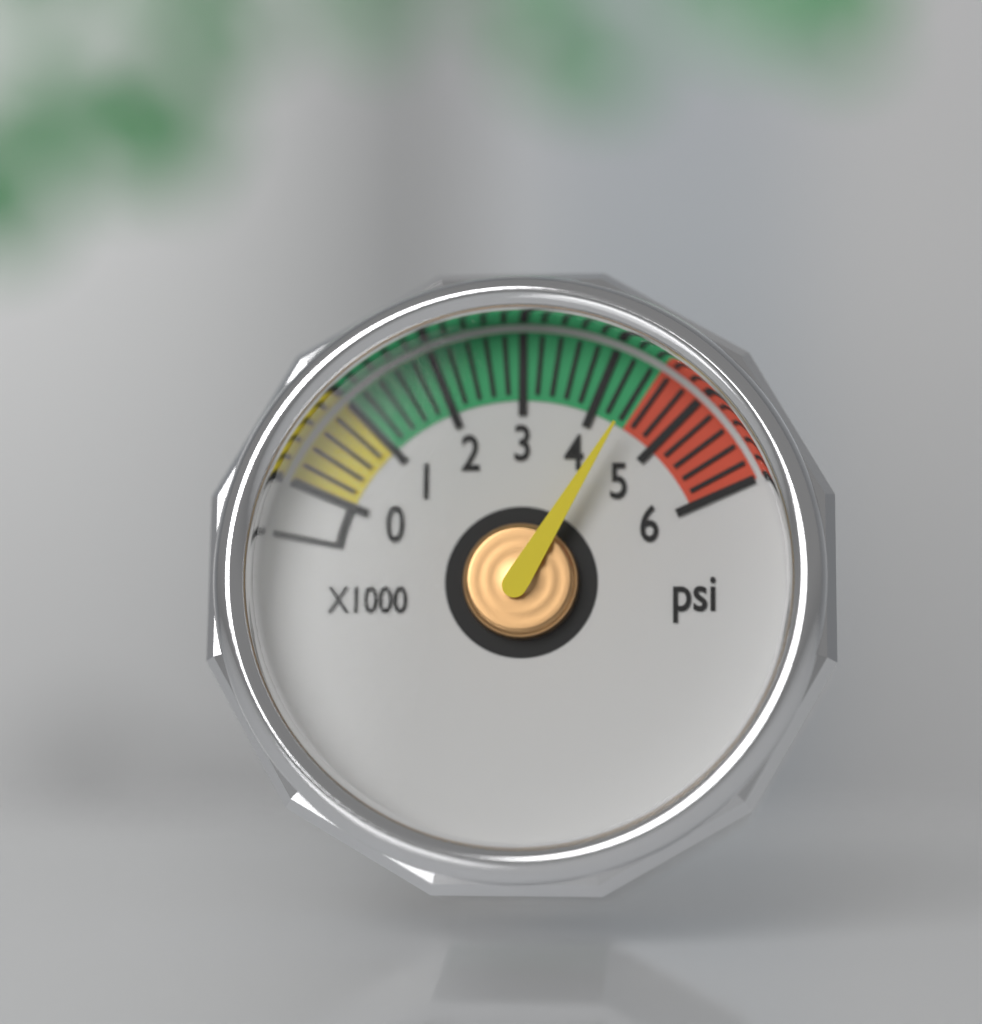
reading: 4400 psi
